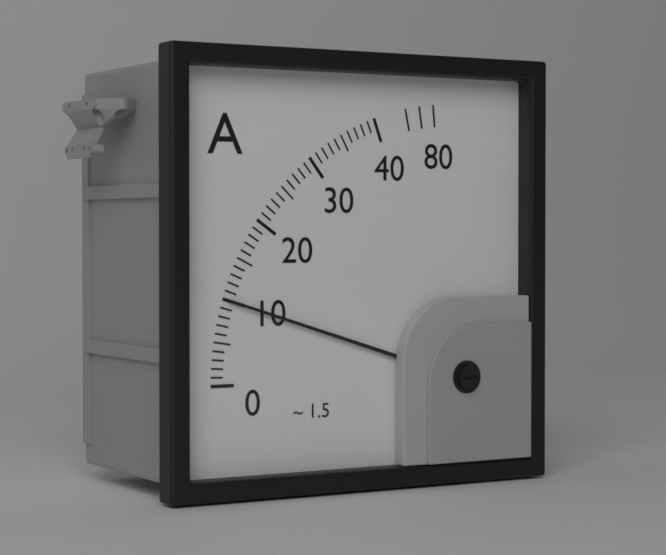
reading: 10 A
